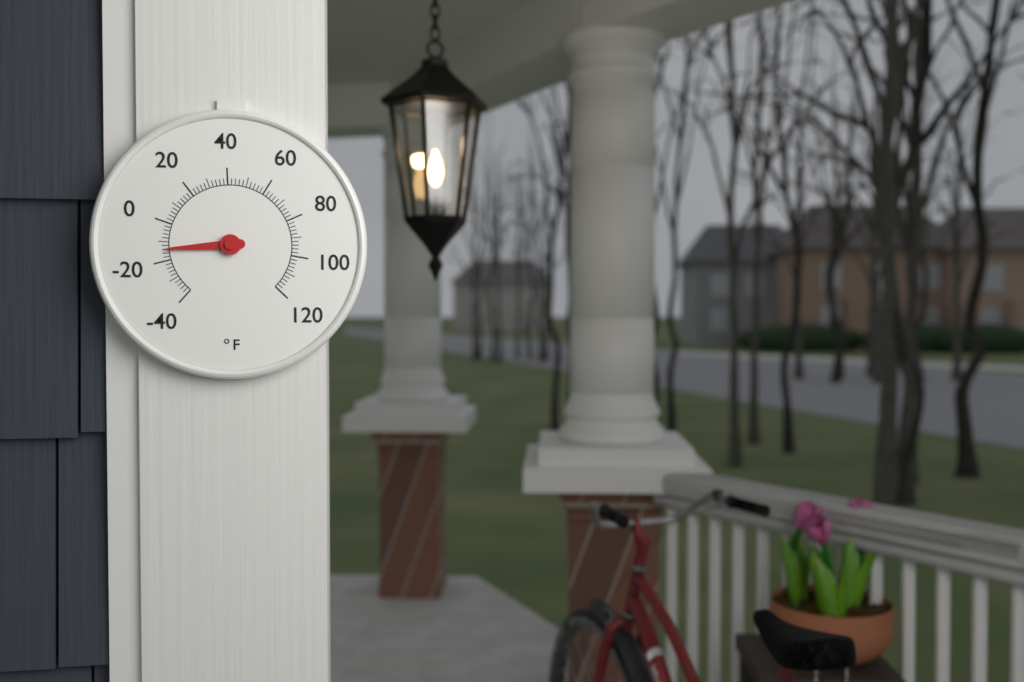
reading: -14 °F
